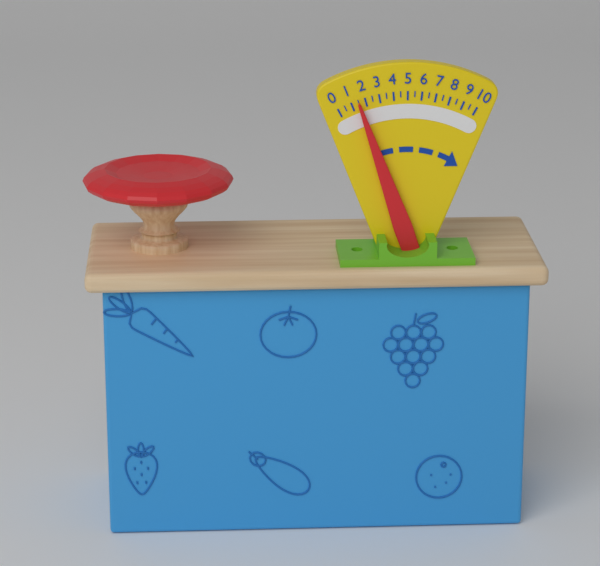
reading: 1.5 (no unit)
